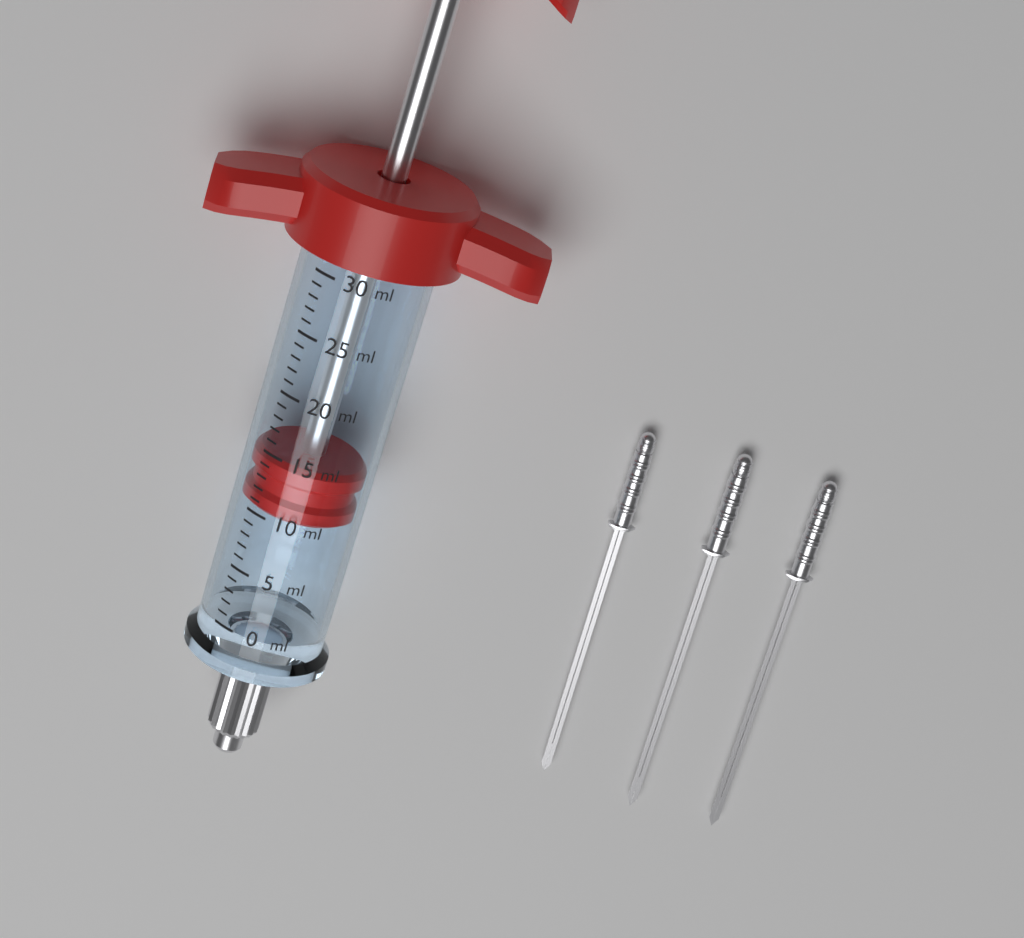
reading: 10 ml
